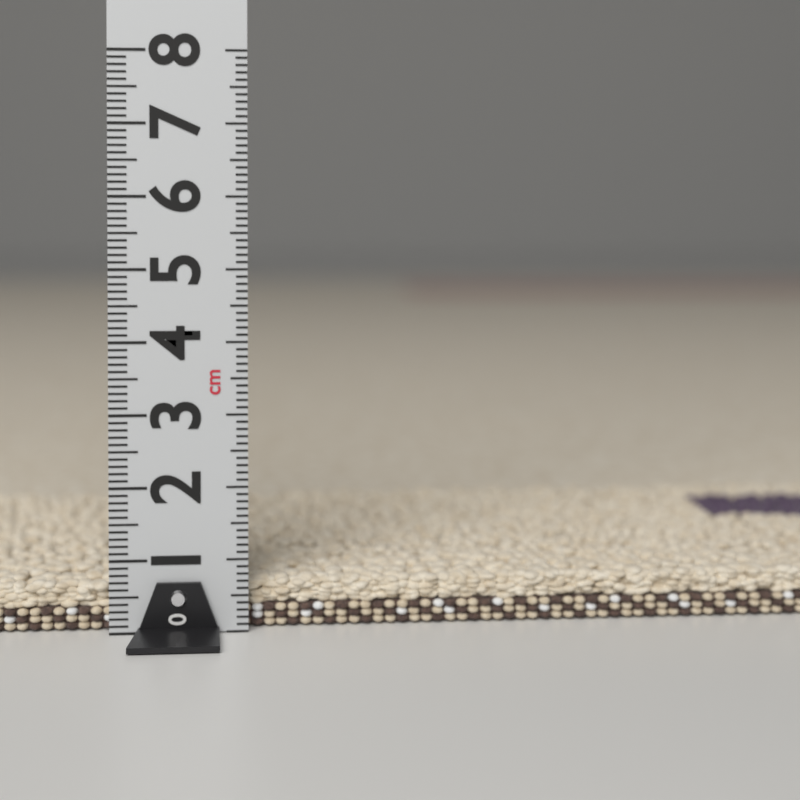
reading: 0.7 cm
